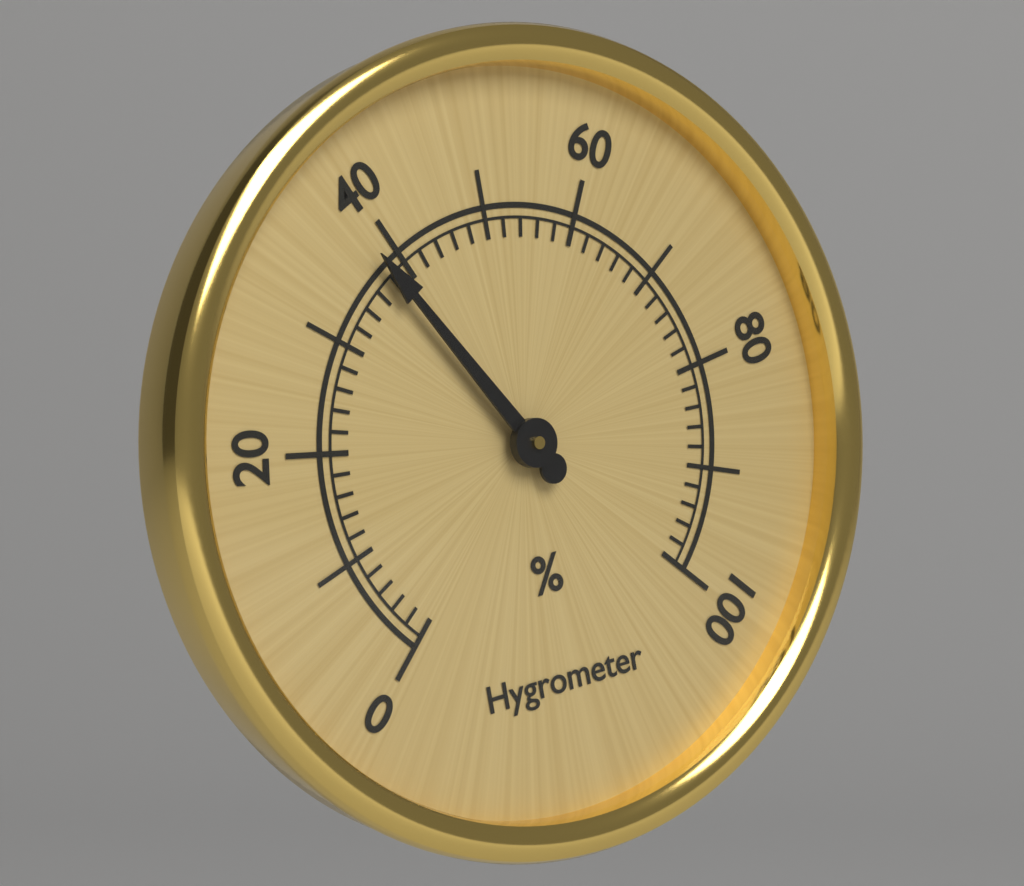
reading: 38 %
